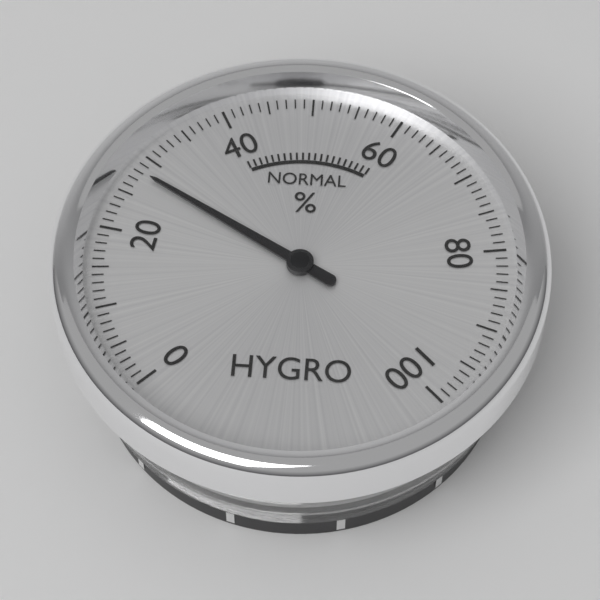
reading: 28 %
